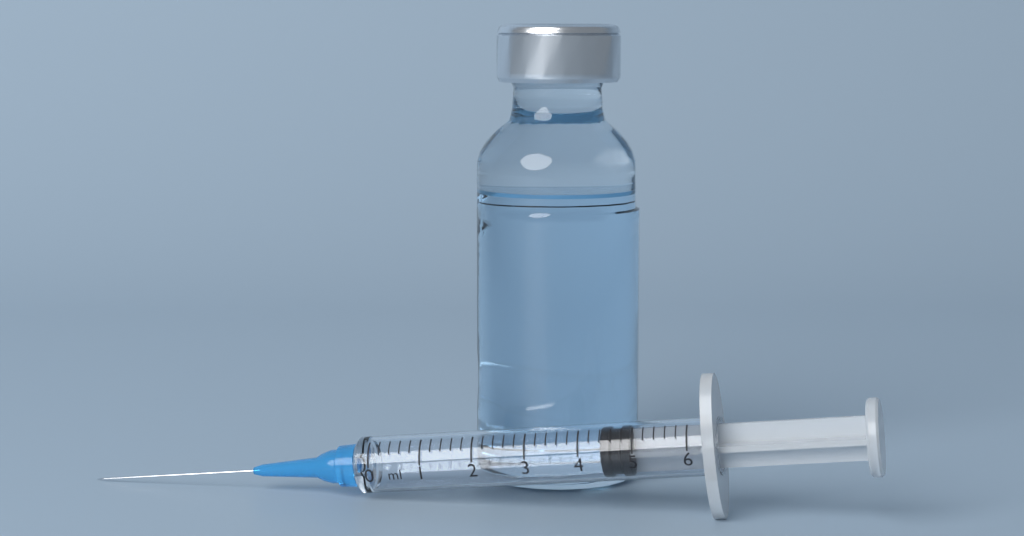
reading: 4.4 ml
